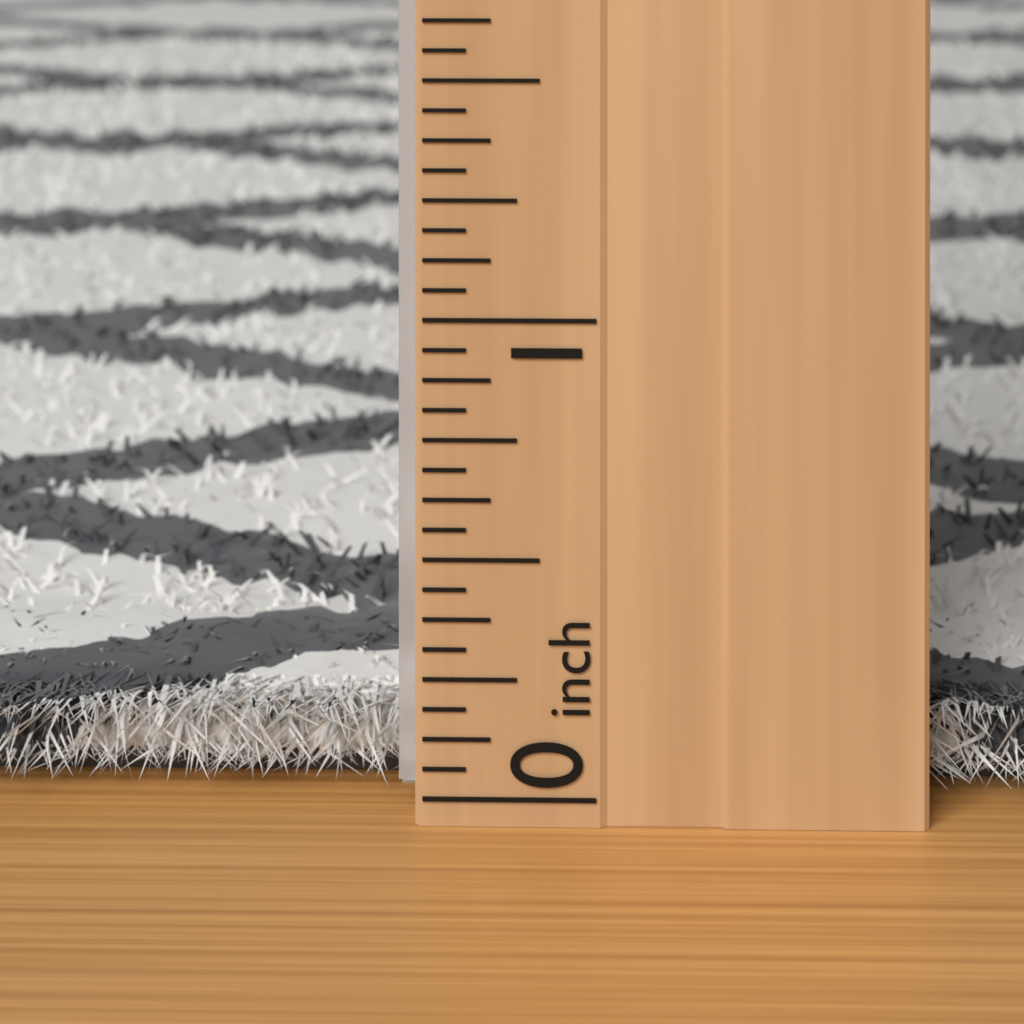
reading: 0.1250 inch
